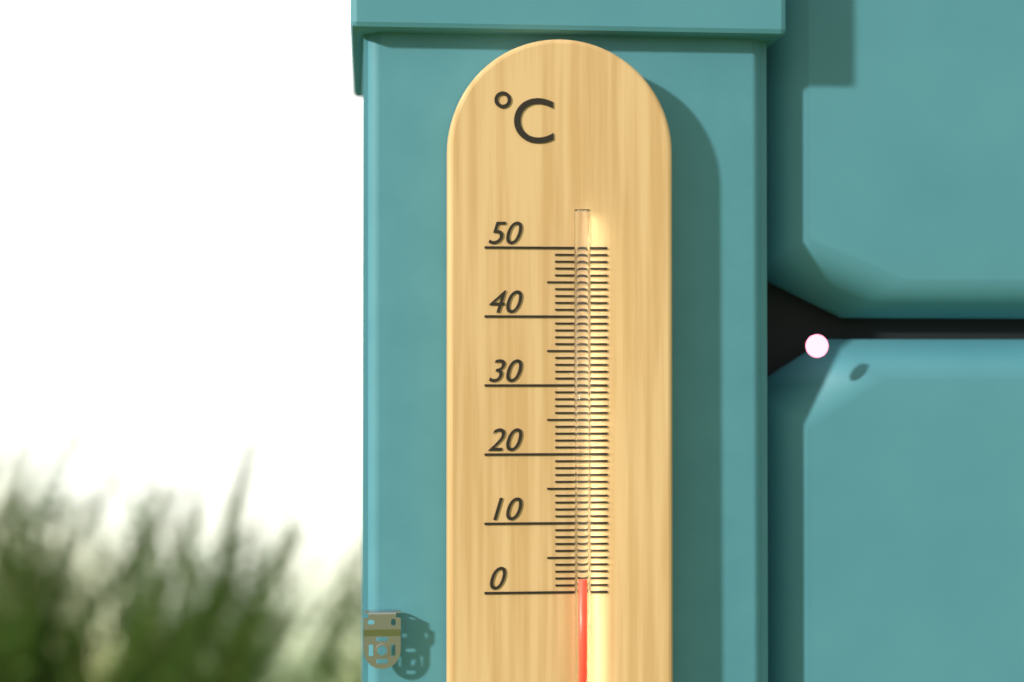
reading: 2 °C
